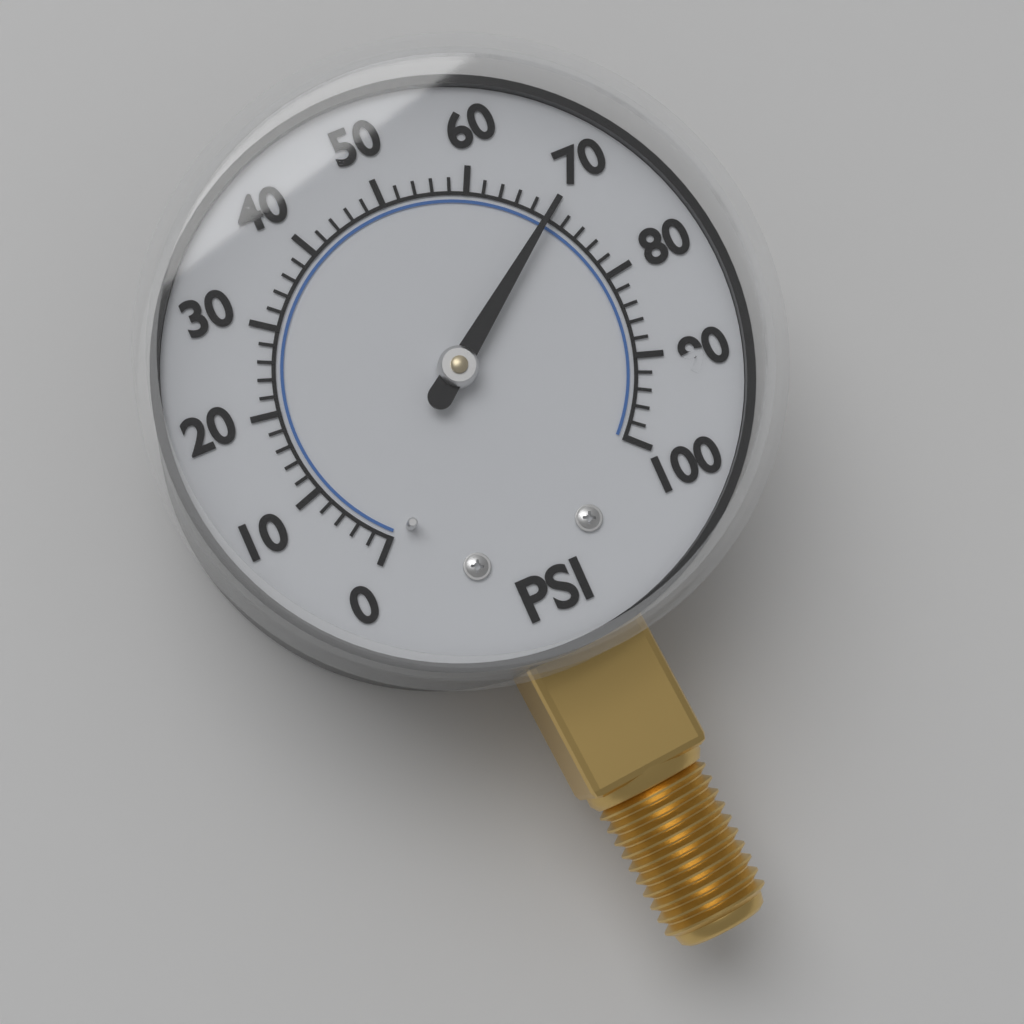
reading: 70 psi
